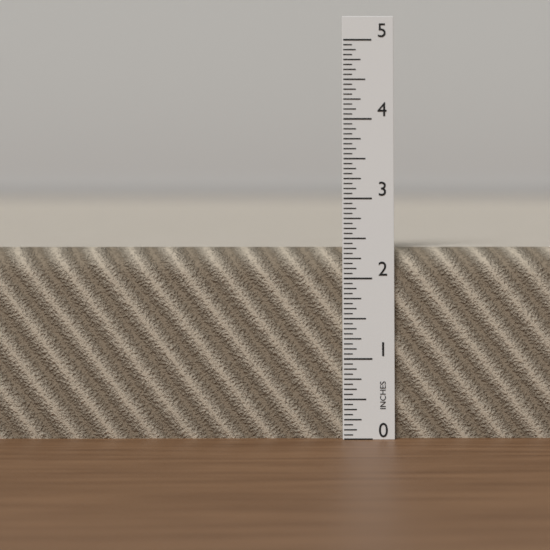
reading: 2.3750 in
